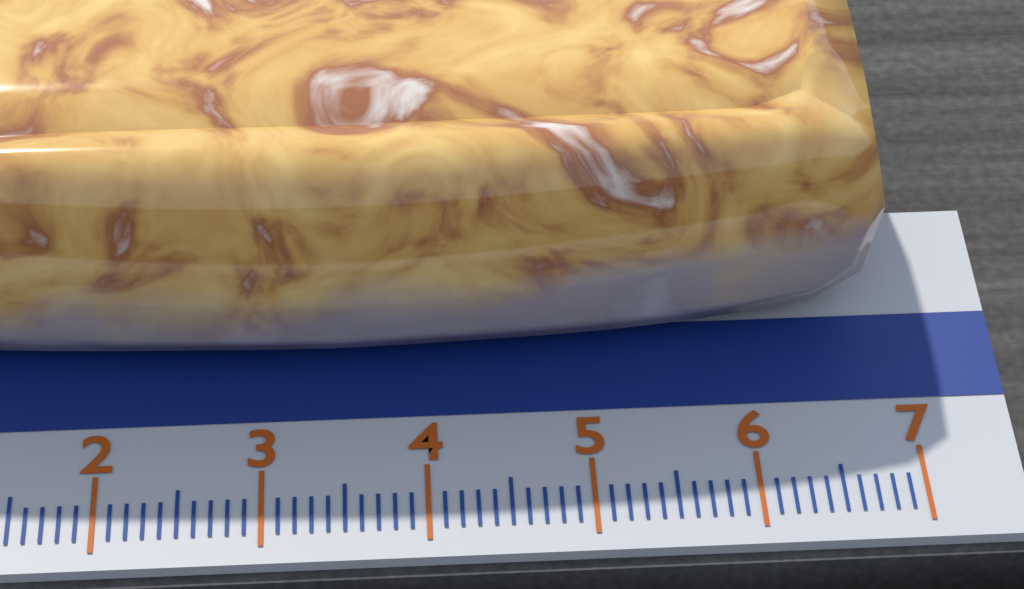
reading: 6.9 cm
